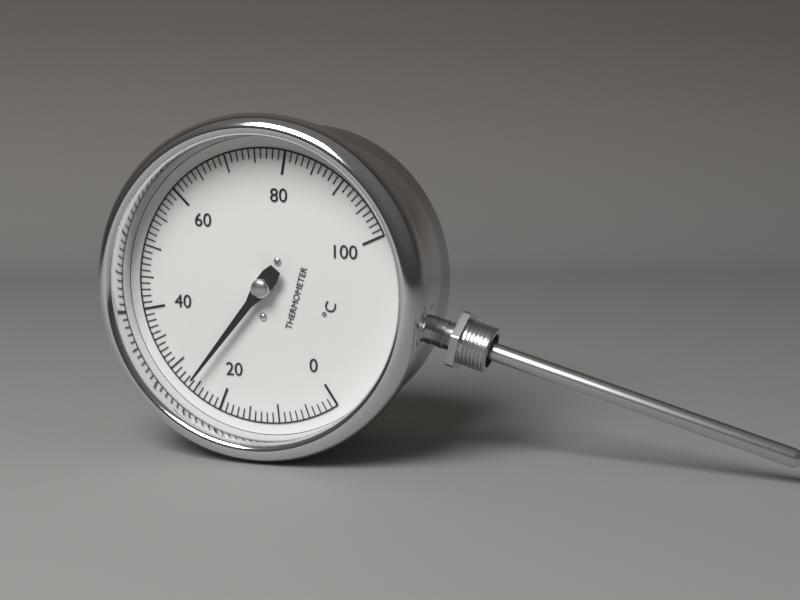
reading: 26 °C
